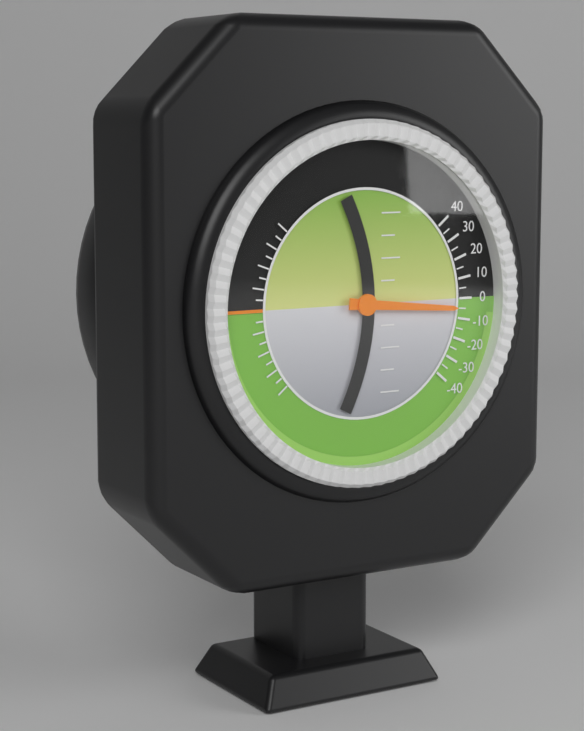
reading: -5 (no unit)
